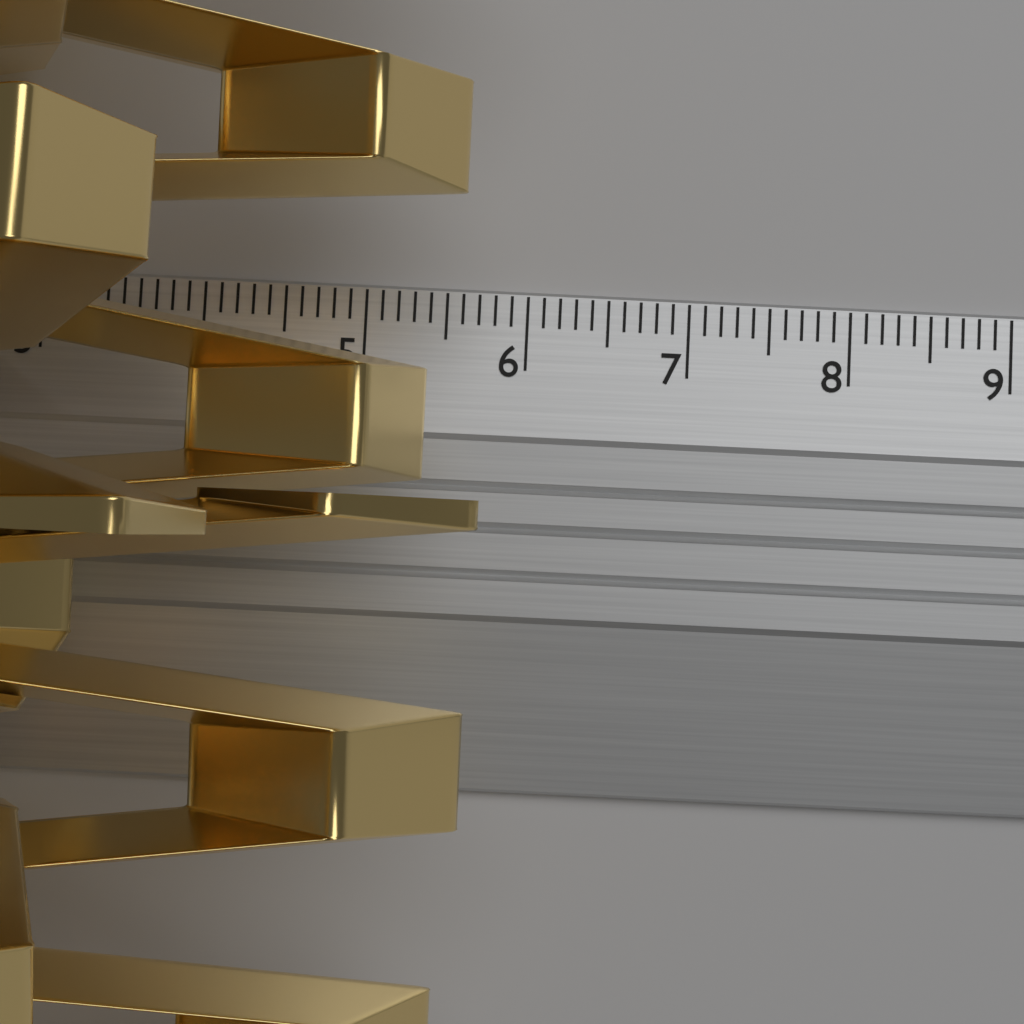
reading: 5.8 cm
